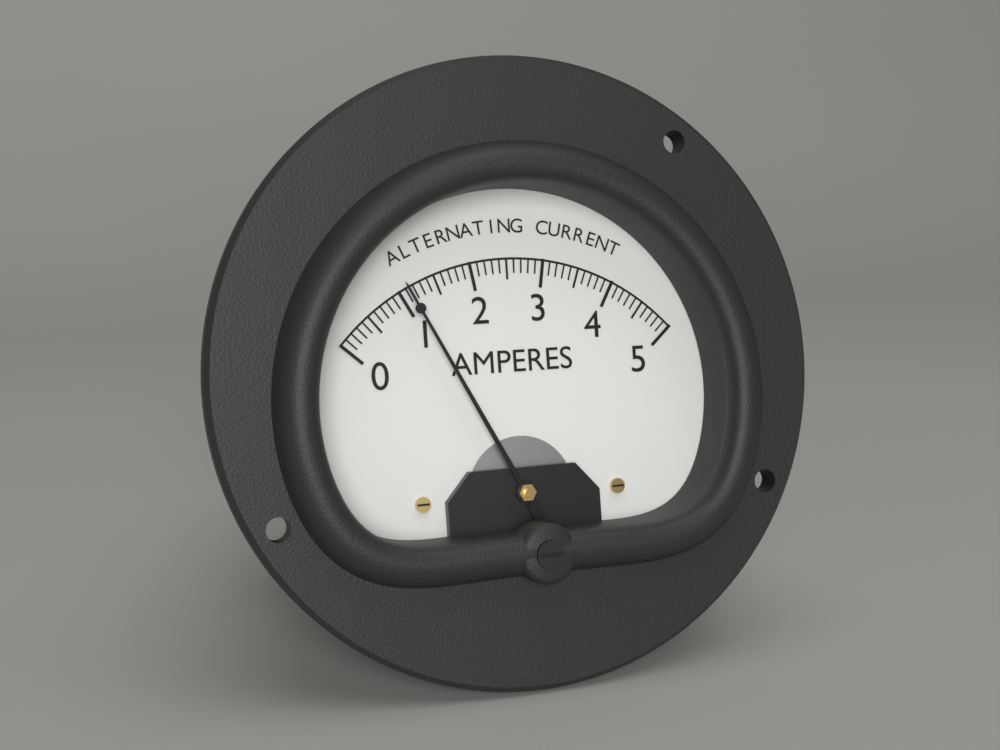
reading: 1.1 A
